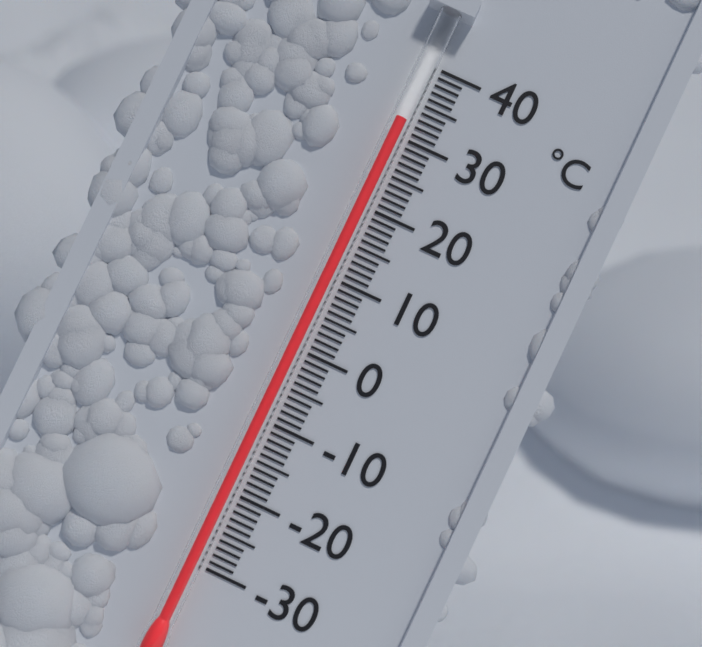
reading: 32 °C
